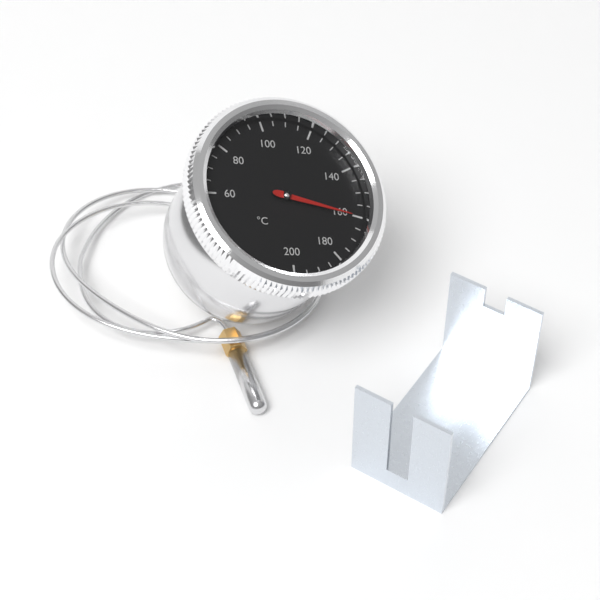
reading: 160 °C
